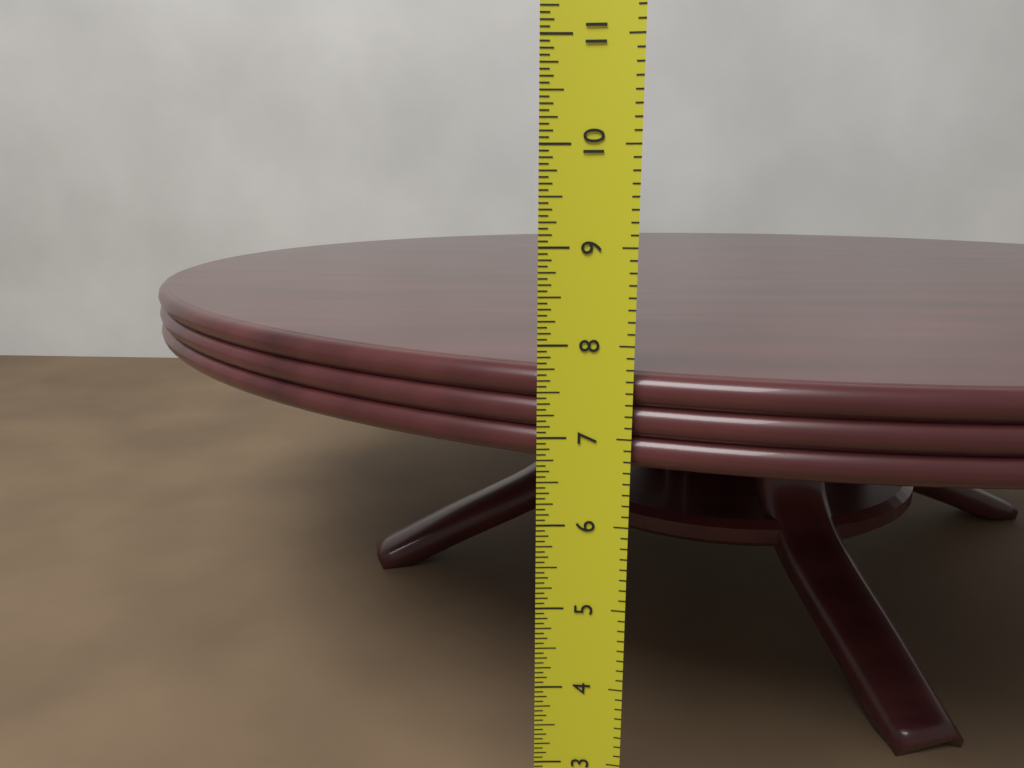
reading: 7.6875 in
